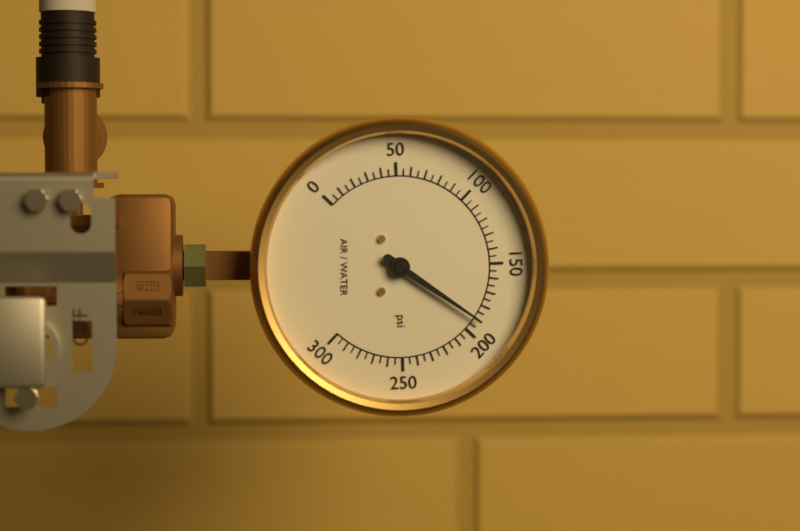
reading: 190 psi
